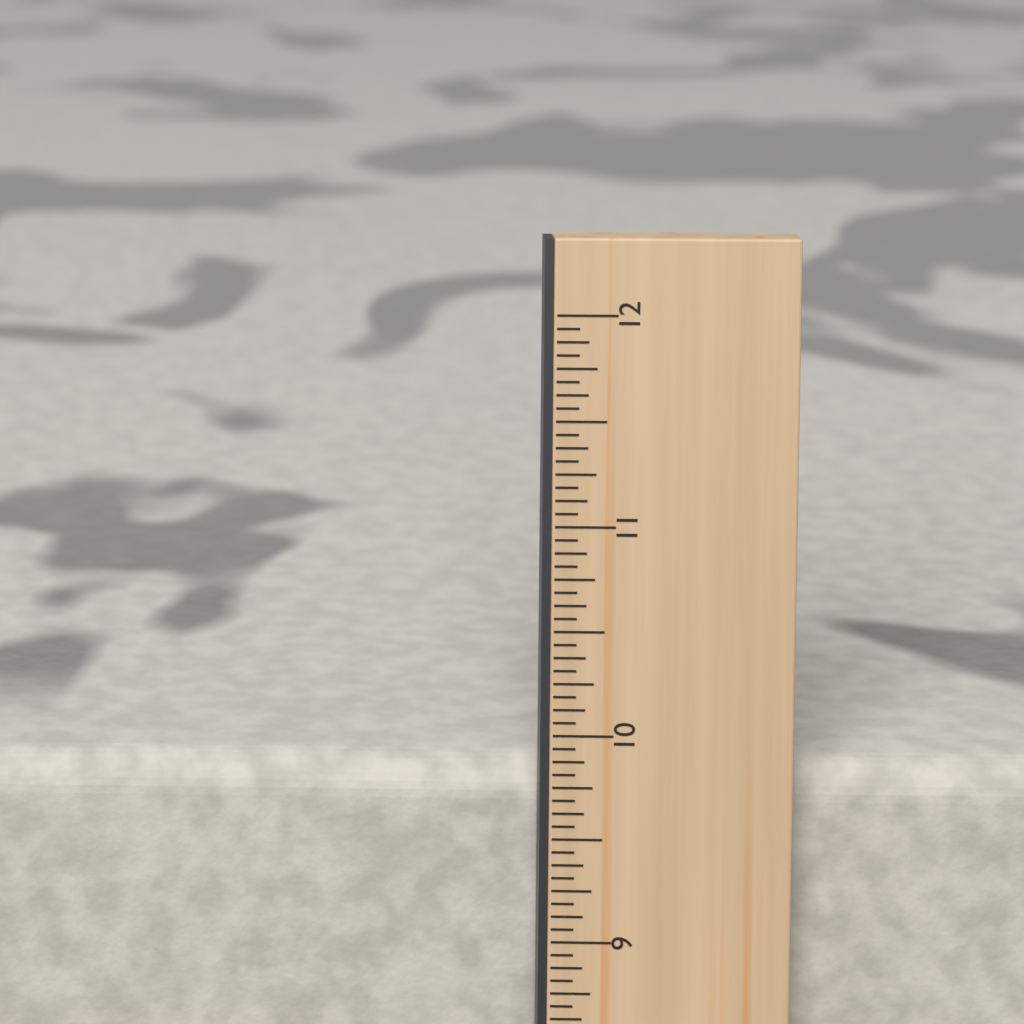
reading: 9.8125 in
